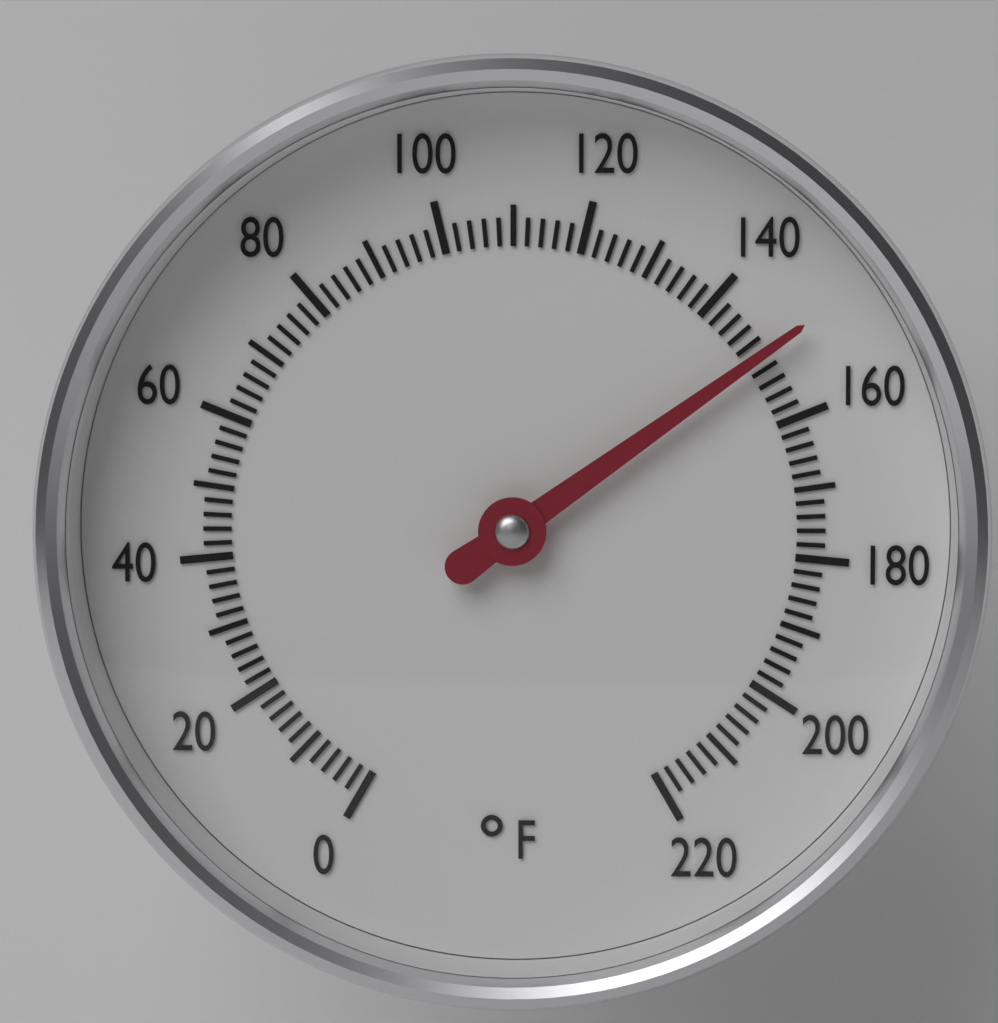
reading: 150 °F
